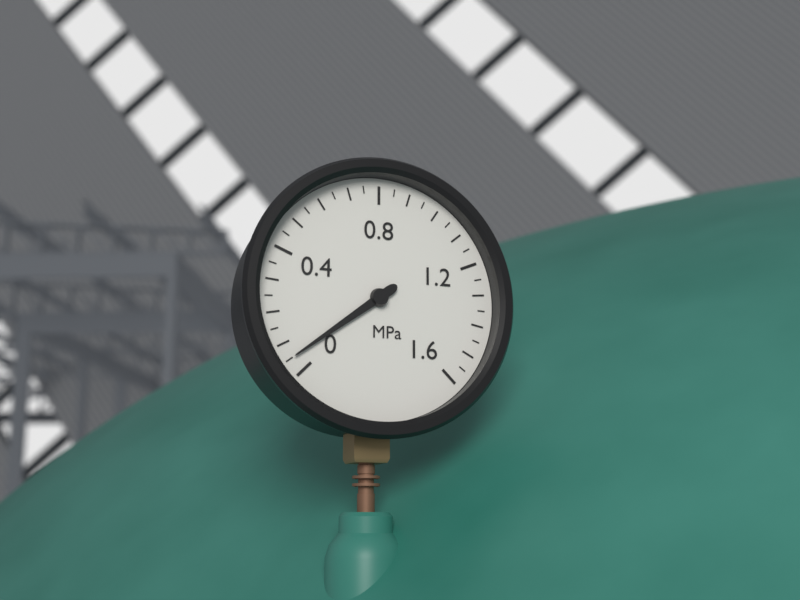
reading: 0.05 MPa
